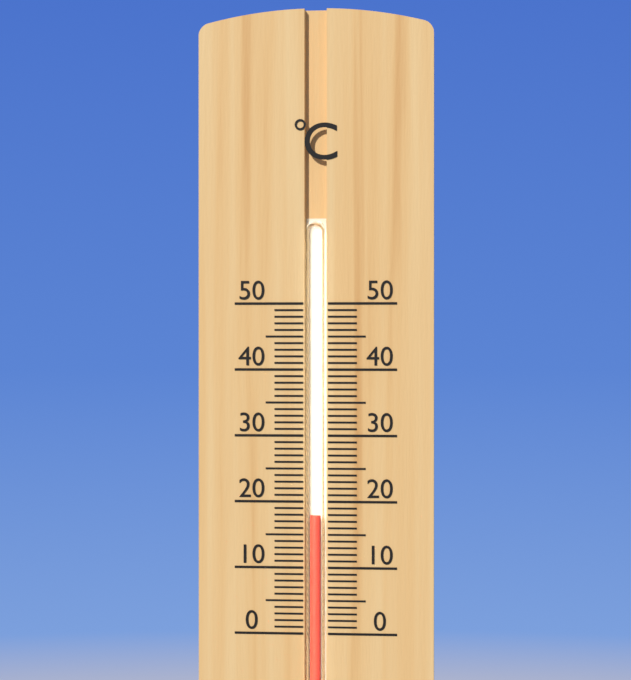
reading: 18 °C
